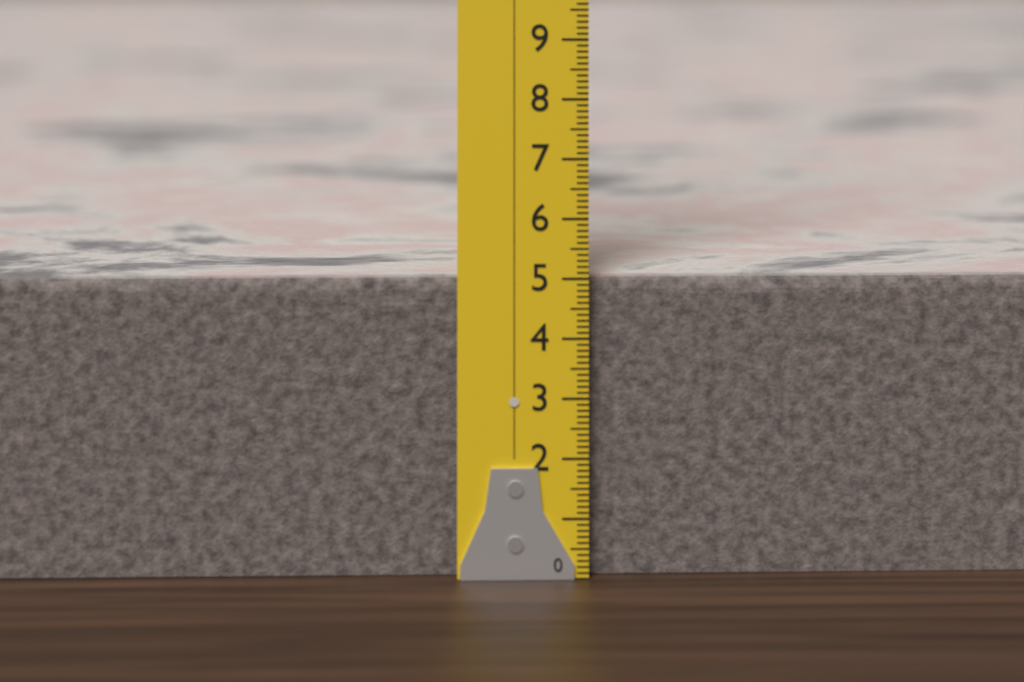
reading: 5.0 (no unit)
